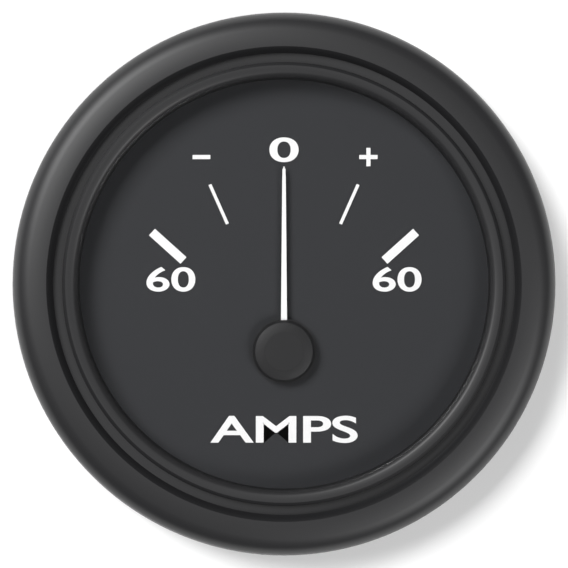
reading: 0 AMPS
